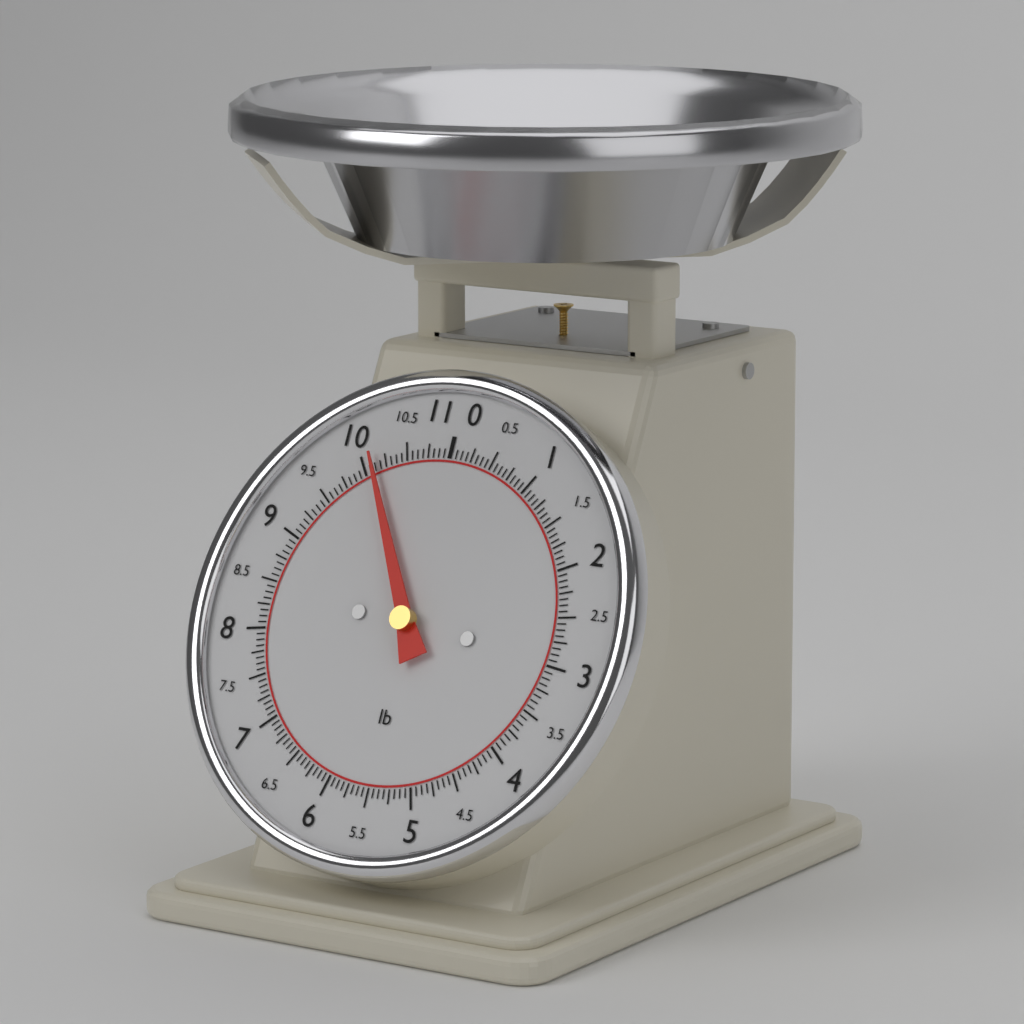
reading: 10.1250 lb
